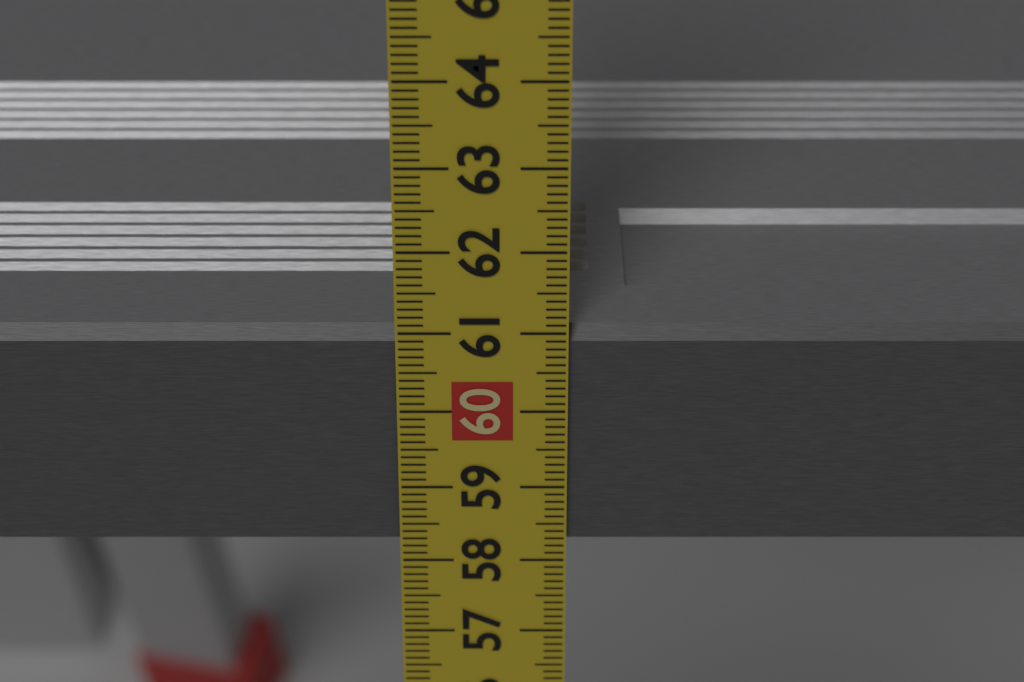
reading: 61.0 cm
